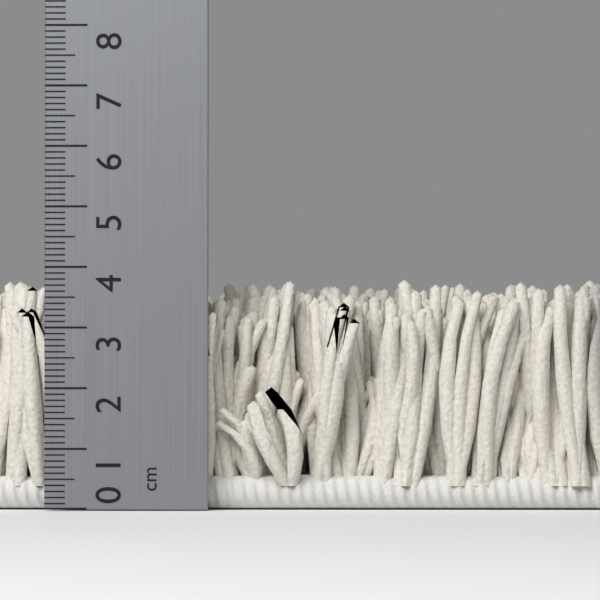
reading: 3.9 cm
